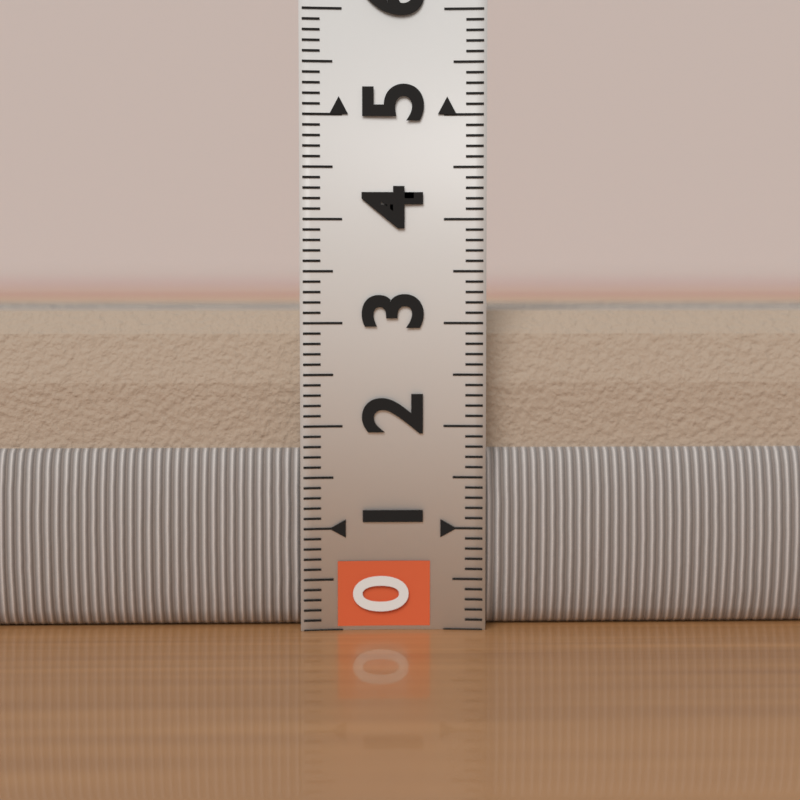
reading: 3.2 (no unit)
